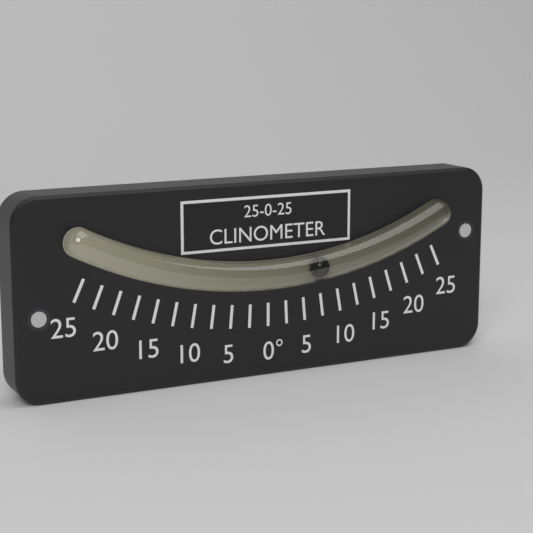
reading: 7.5 °
